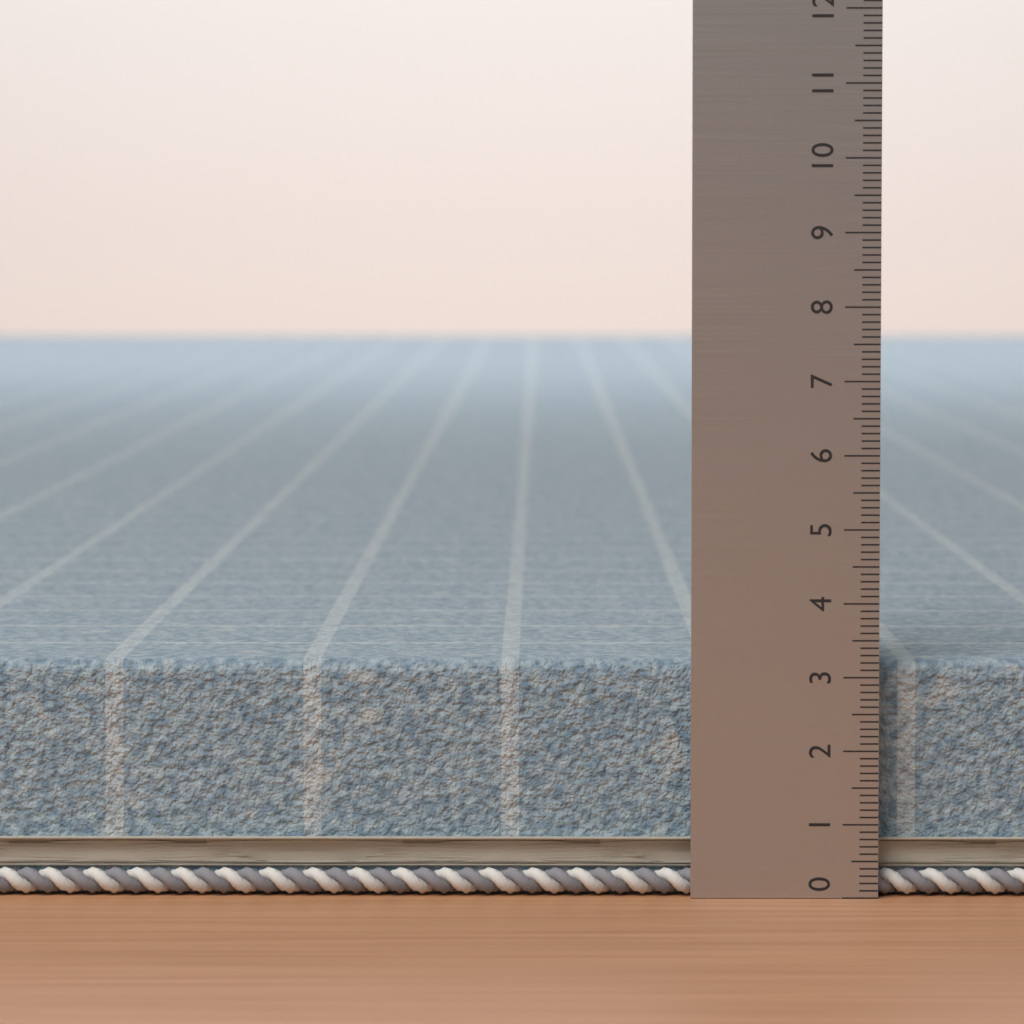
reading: 3.2 (no unit)
